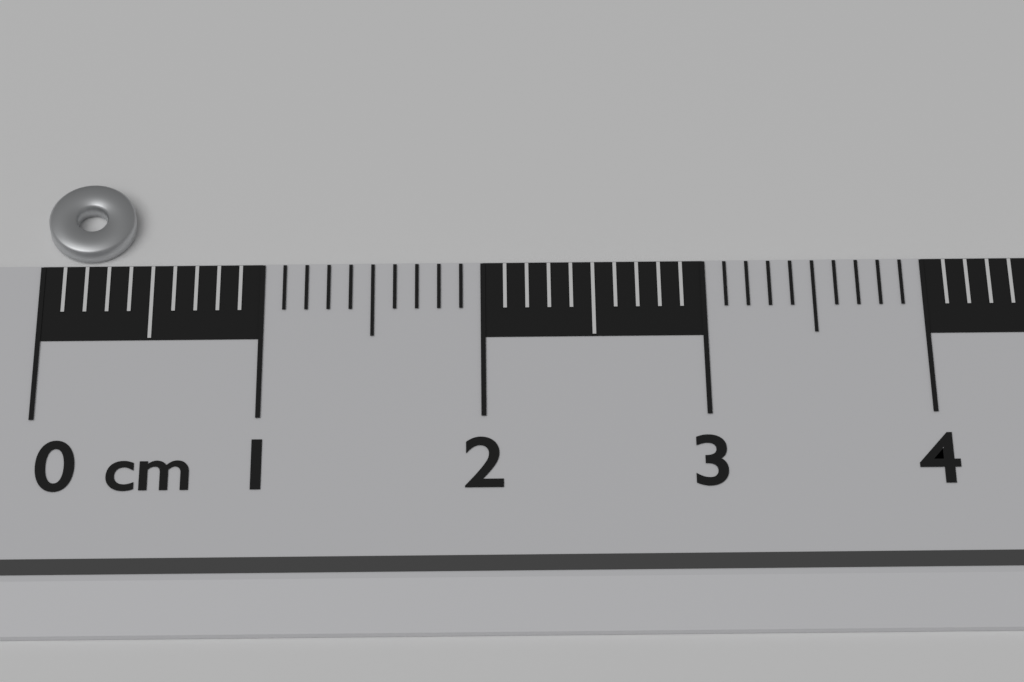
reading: 0.4 cm
